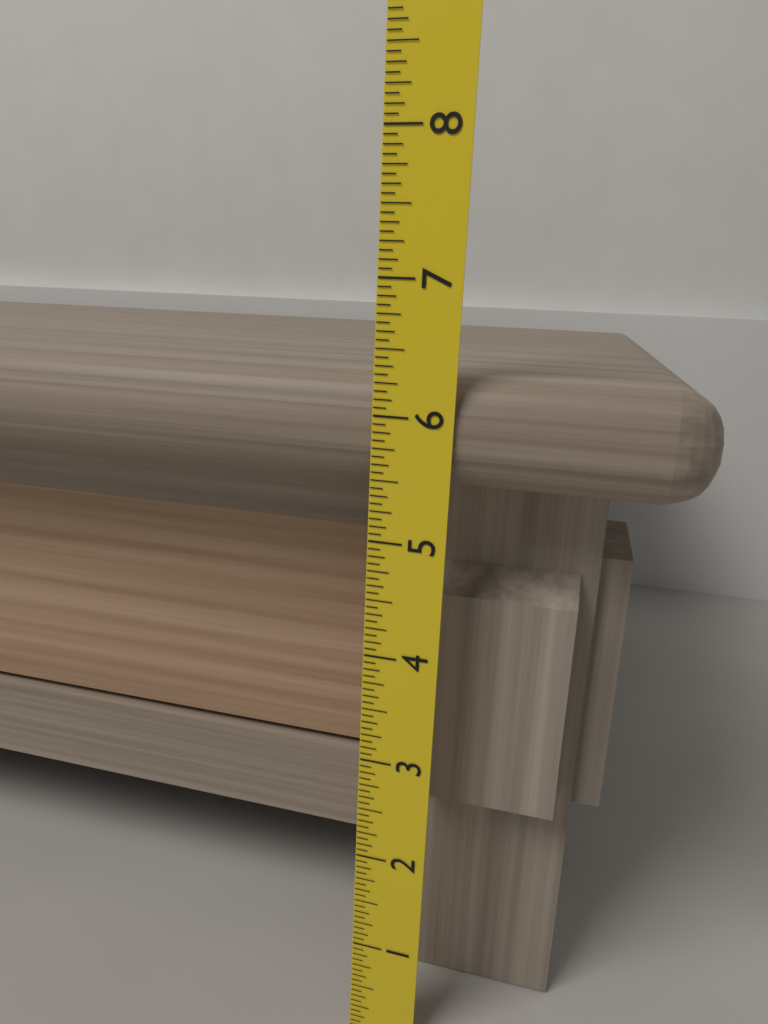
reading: 6.3125 (no unit)
